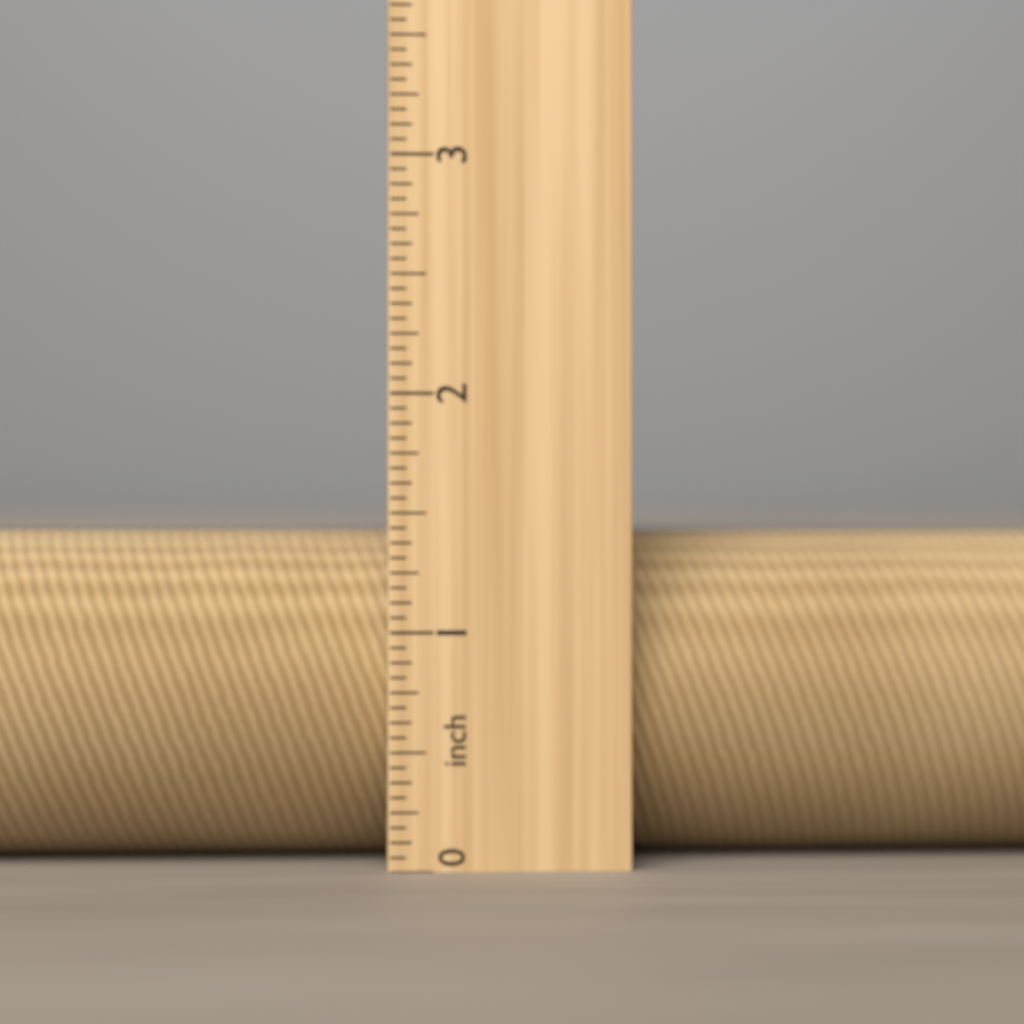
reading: 1.4375 in
